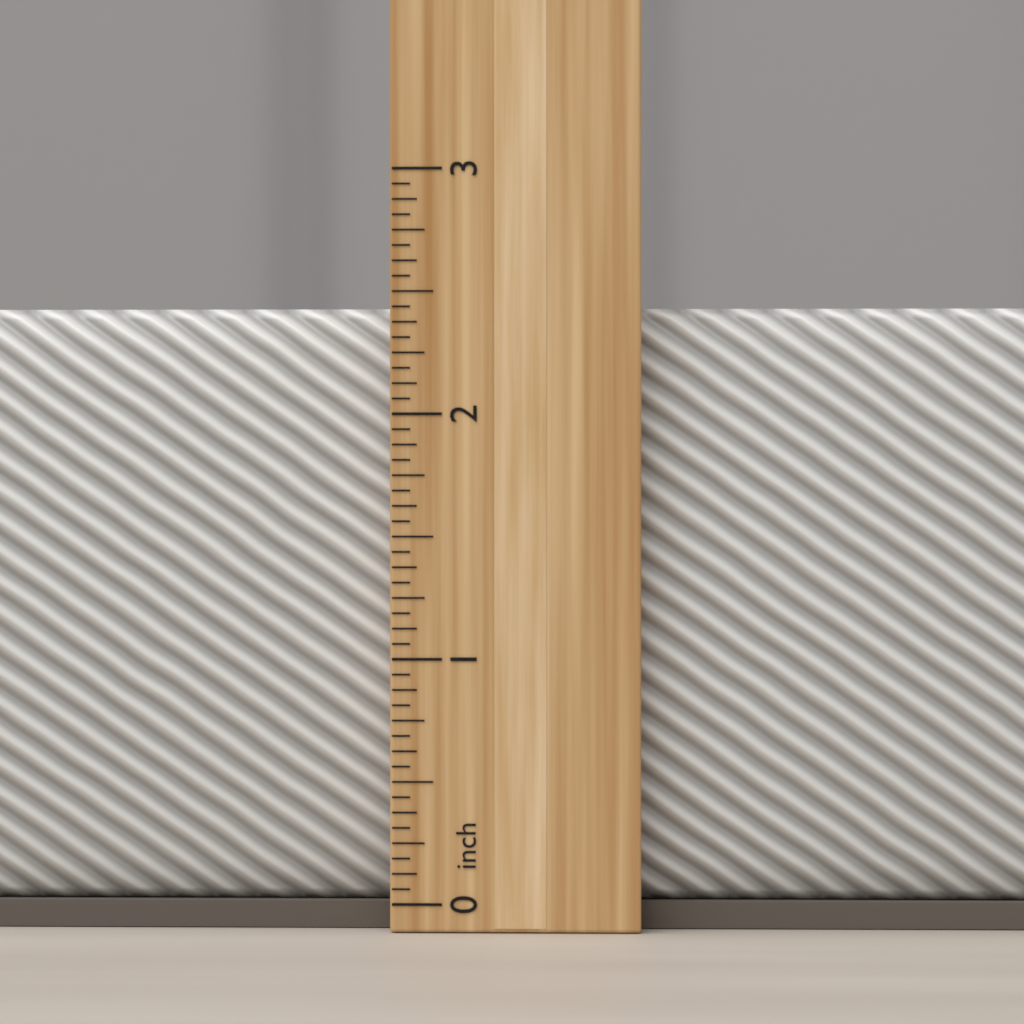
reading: 2.4375 inch
